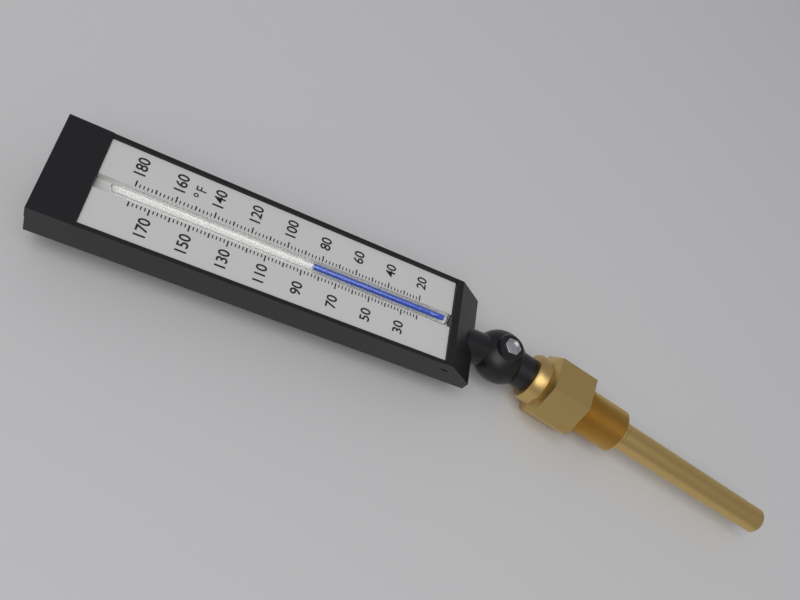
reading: 84 °F
